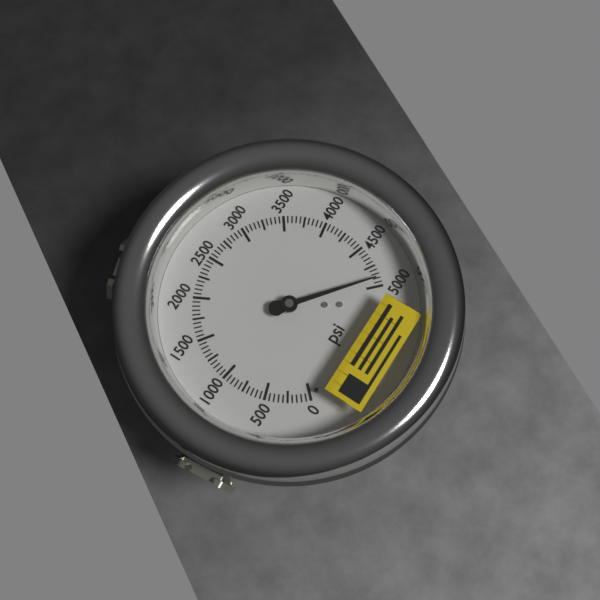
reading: 4900 psi
